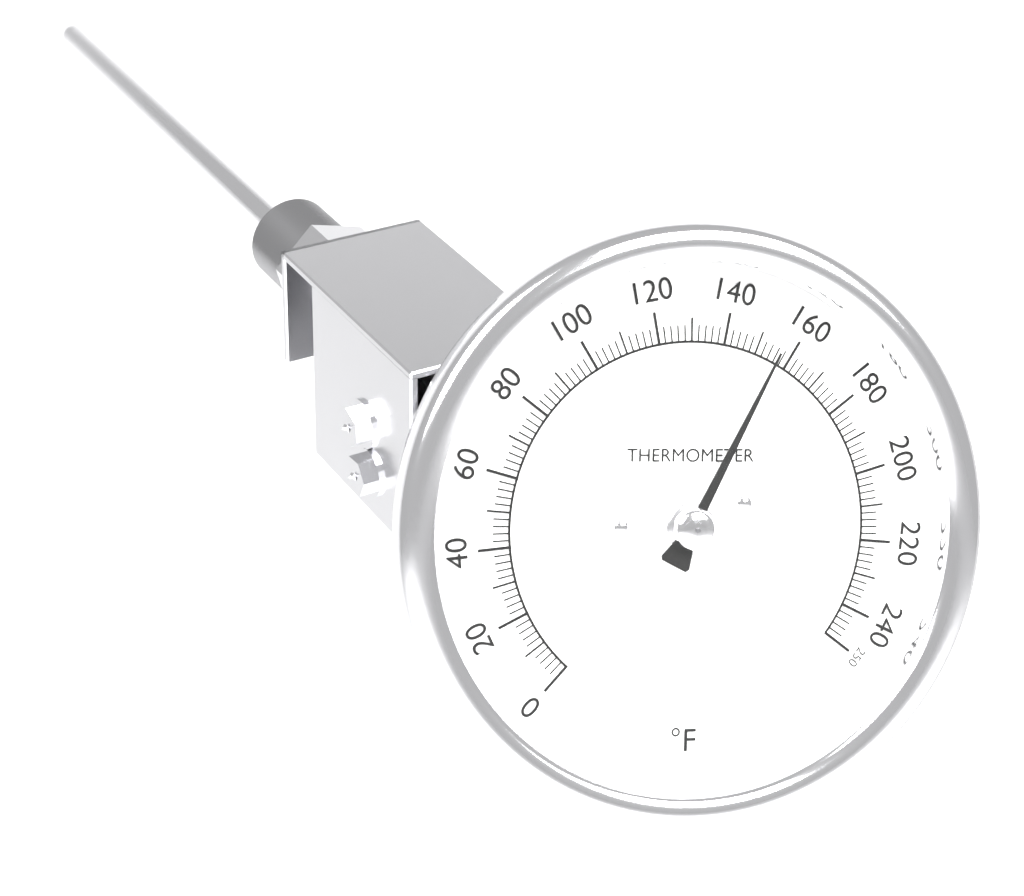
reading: 156 °F
